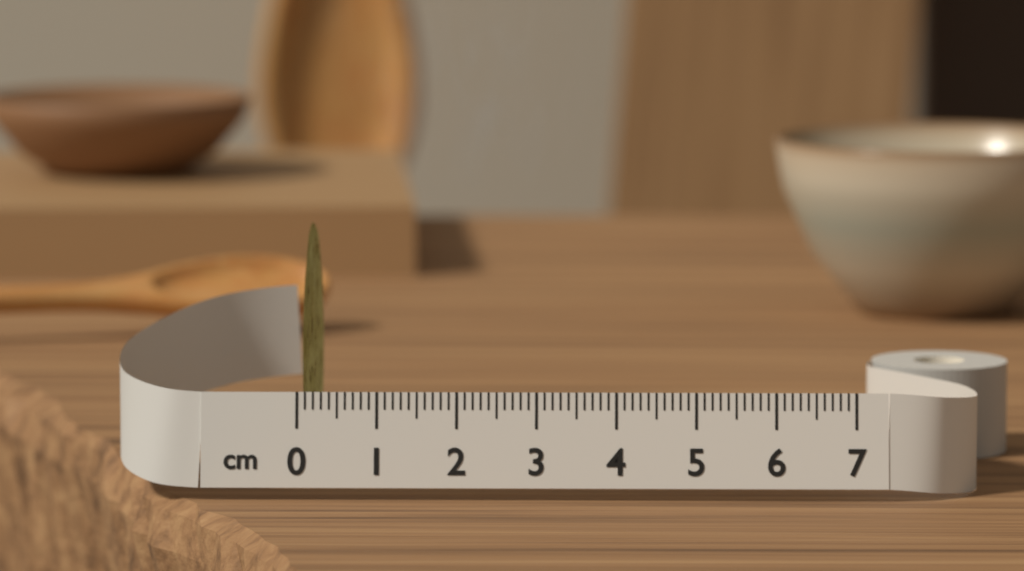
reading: 0.2 cm
